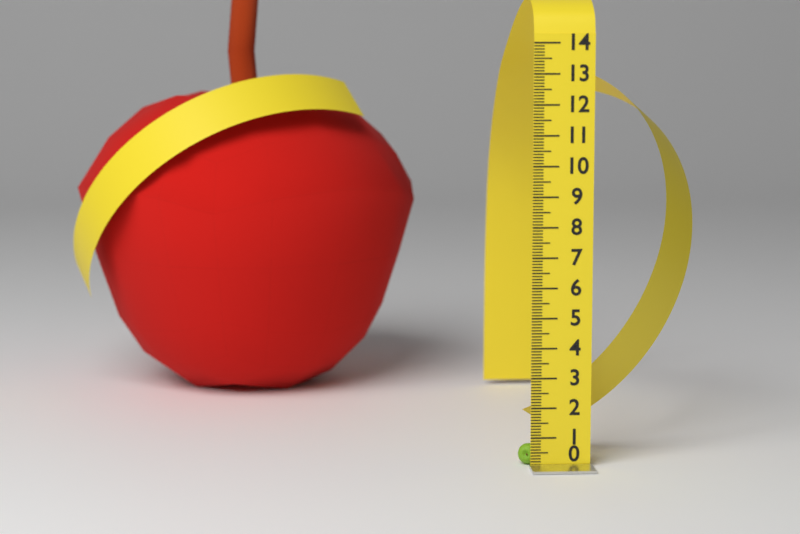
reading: 0.7 (no unit)
